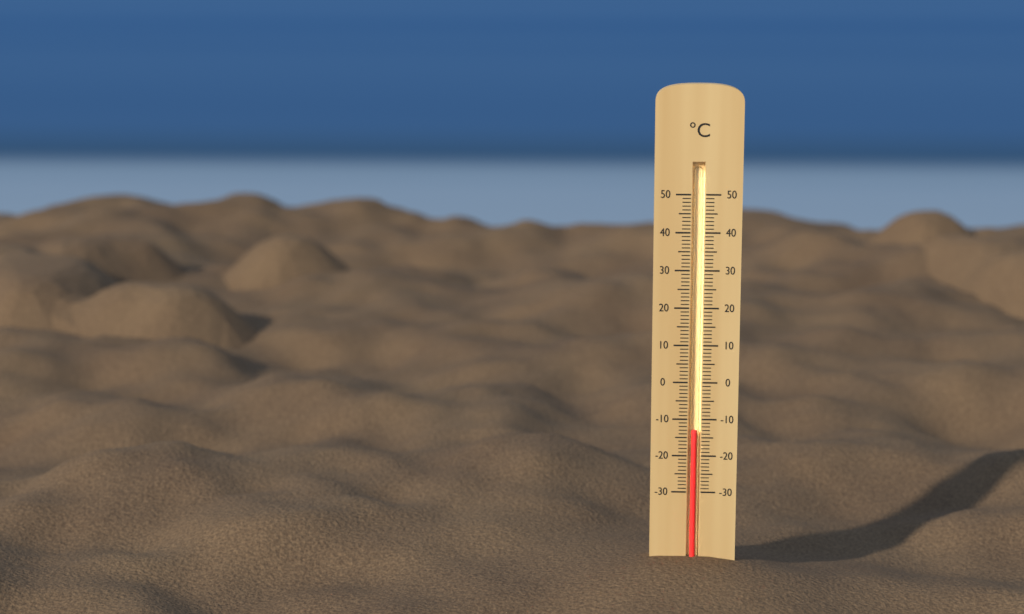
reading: -13 °C
